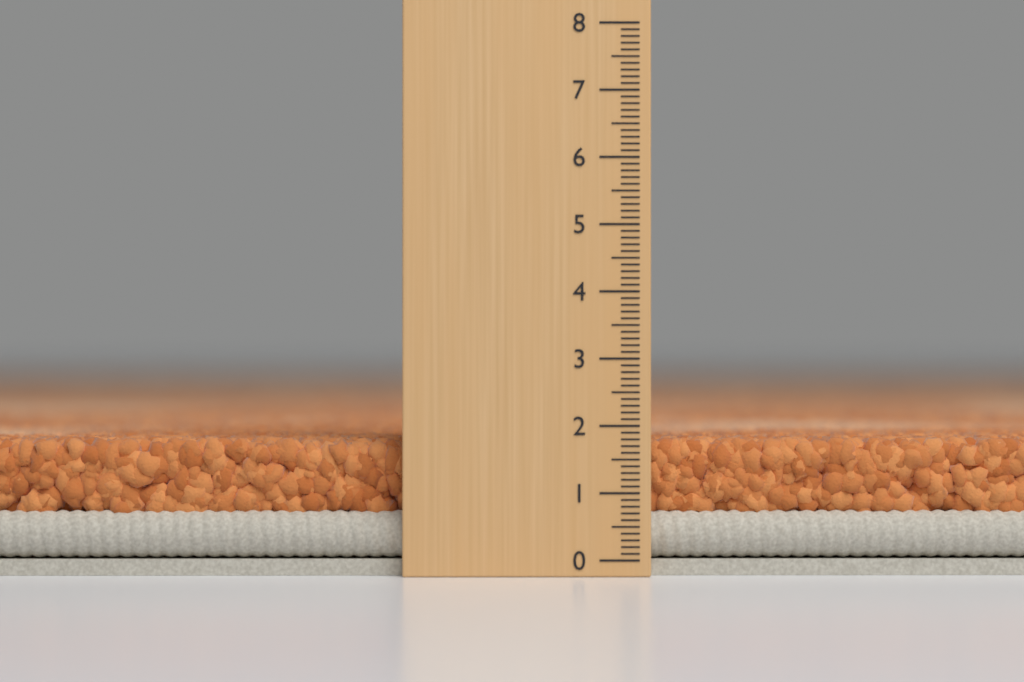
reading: 1.8 (no unit)
